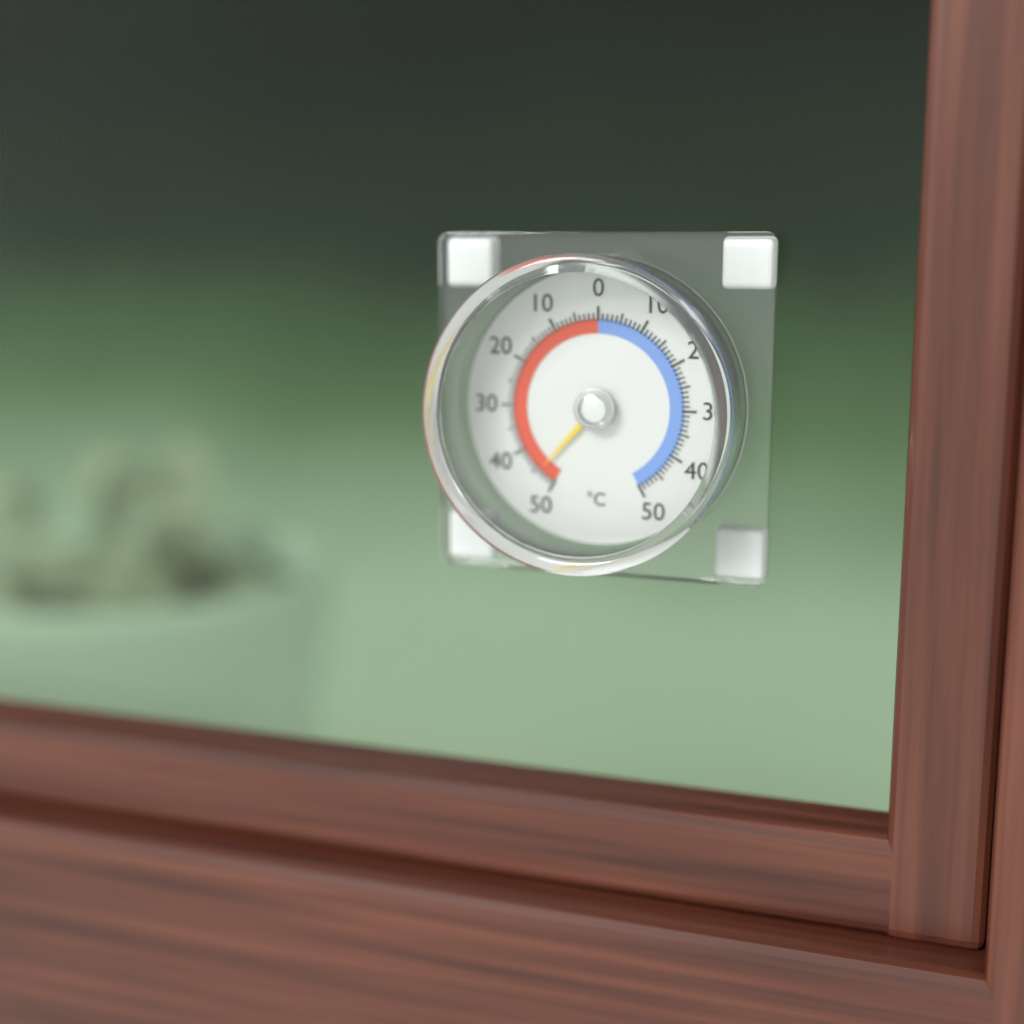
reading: 46 °C
